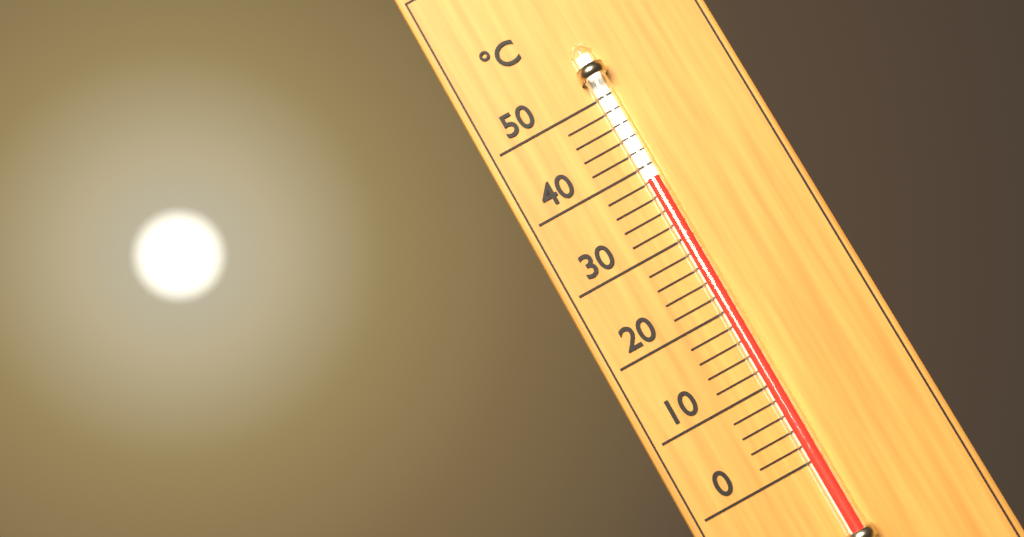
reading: 38 °C
